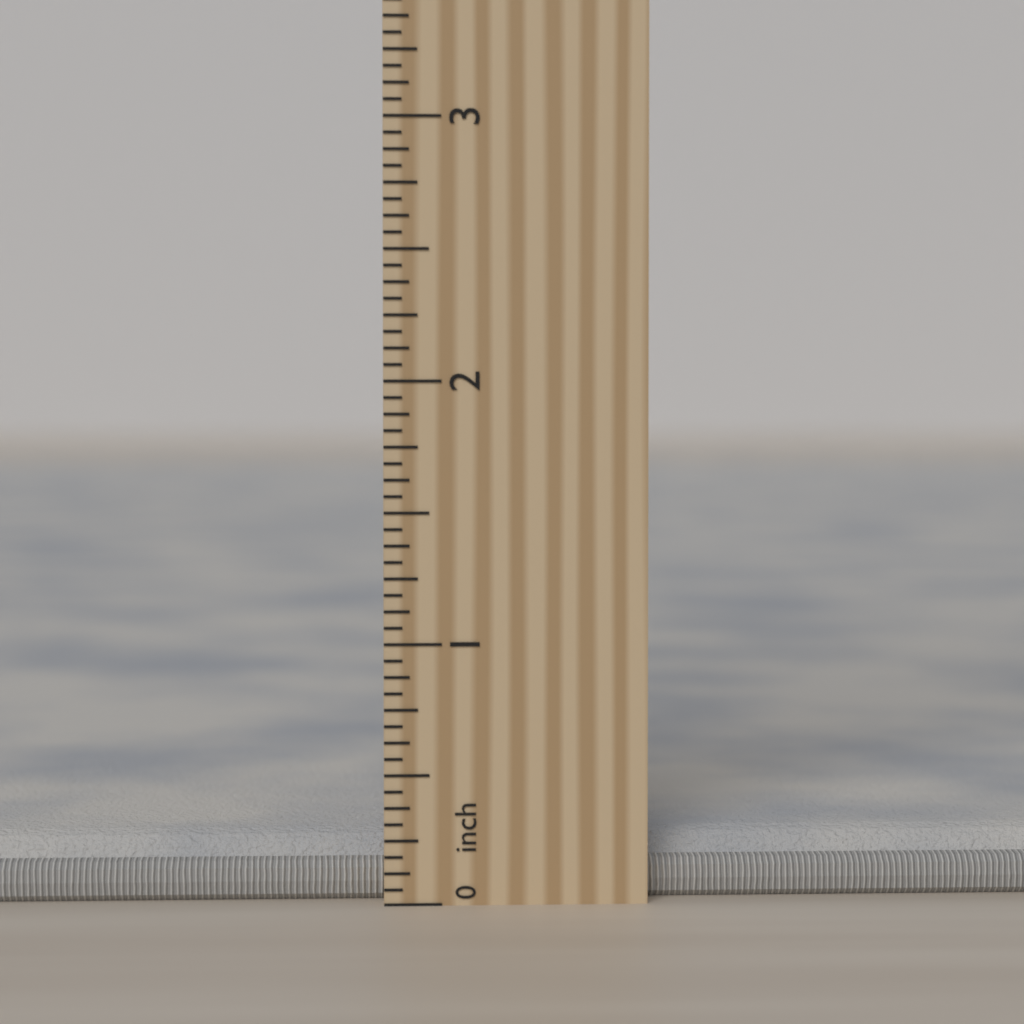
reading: 0.2500 inch
